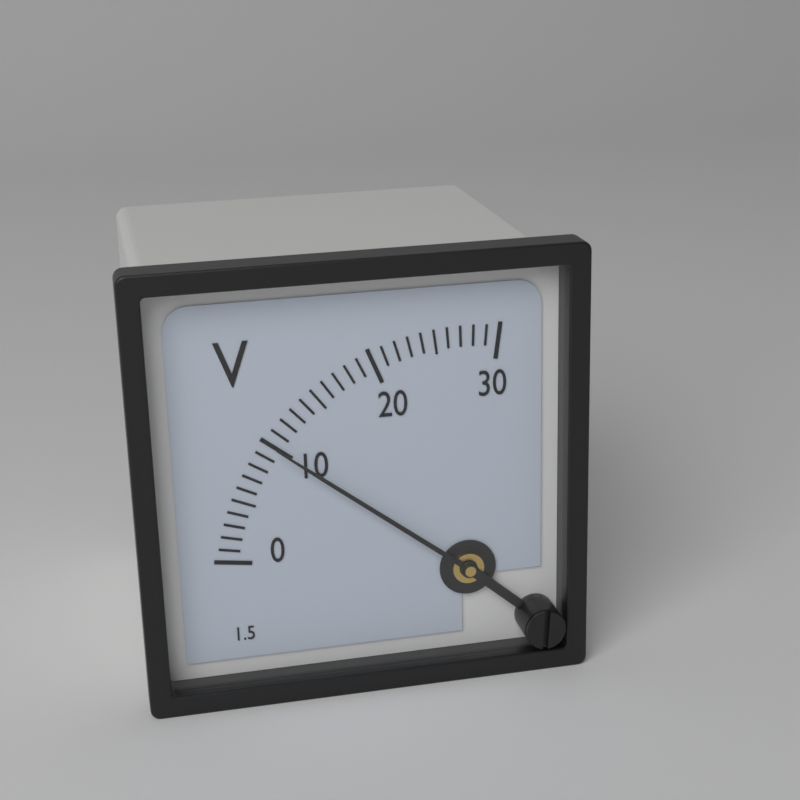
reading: 10 V
